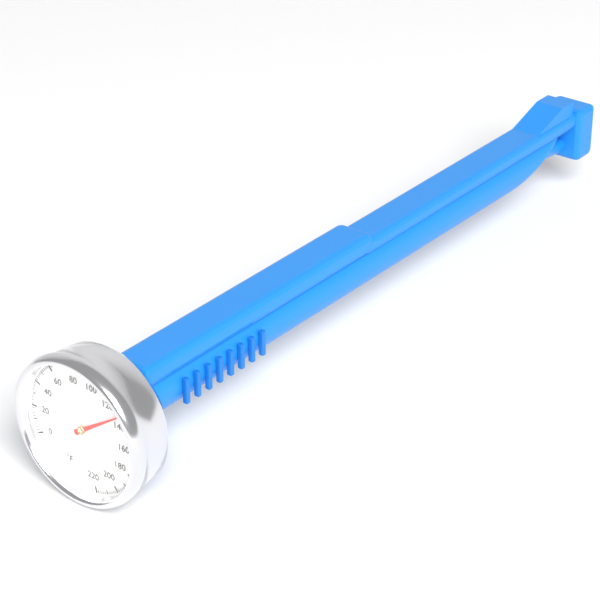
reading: 132 °F
